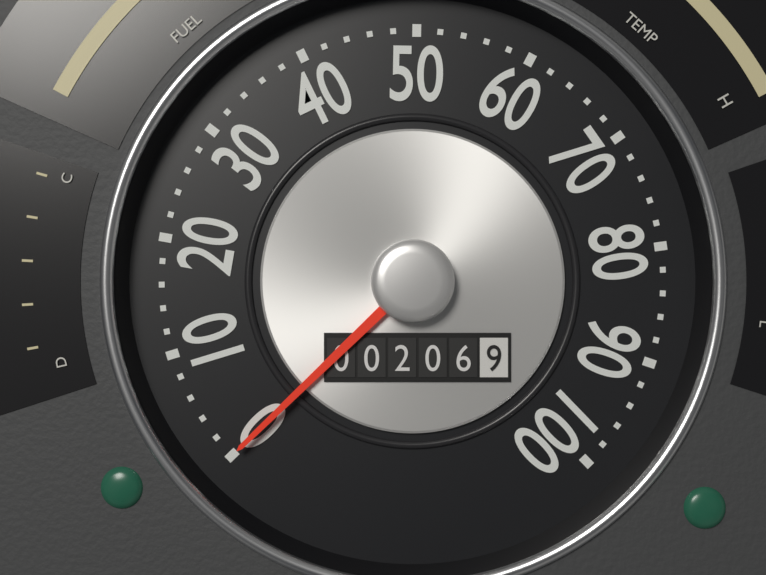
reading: 0 (no unit)
